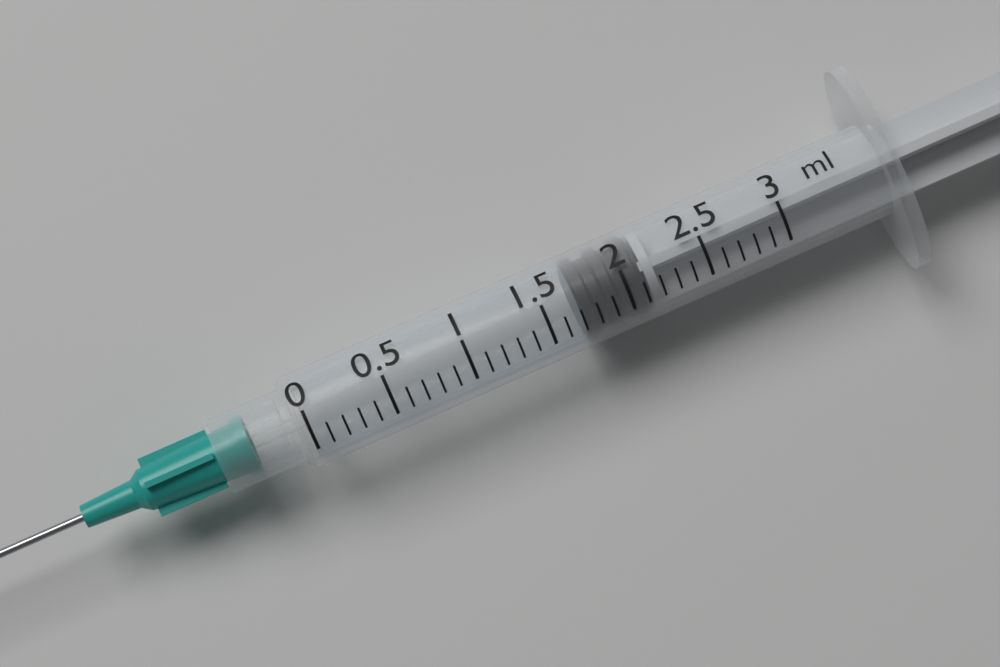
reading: 1.7 ml
